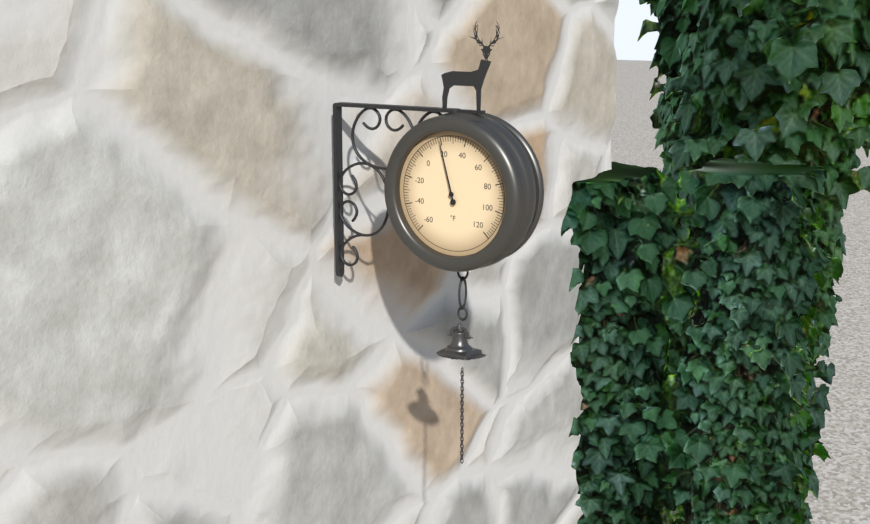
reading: 20 °F
